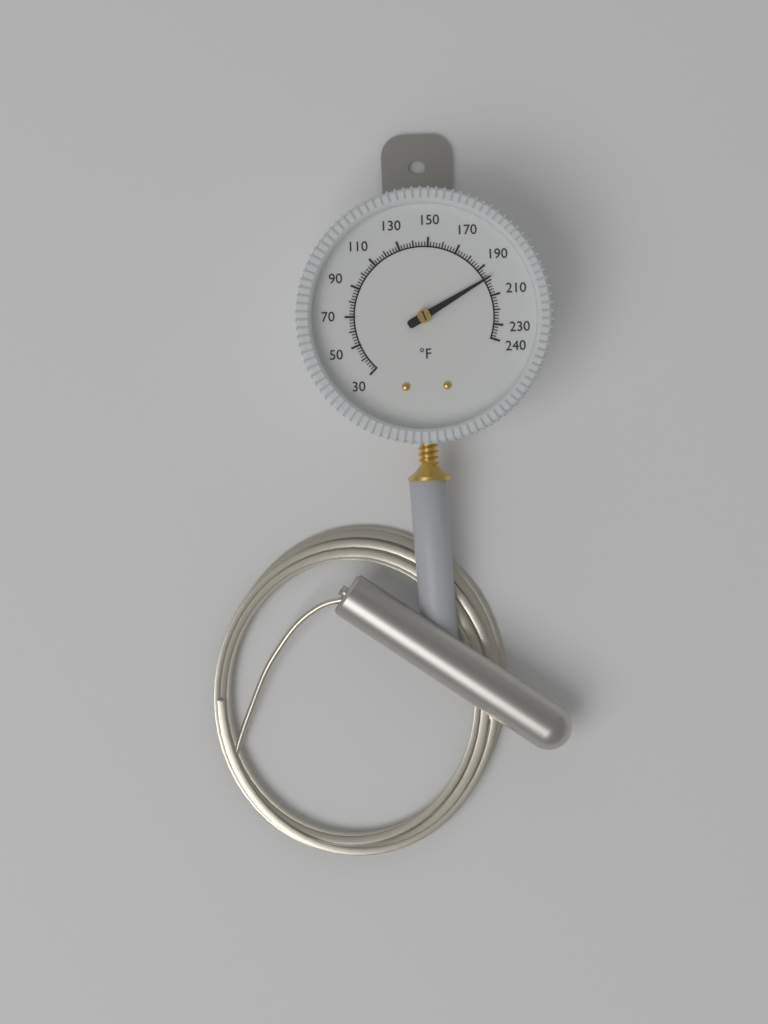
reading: 198 °F
